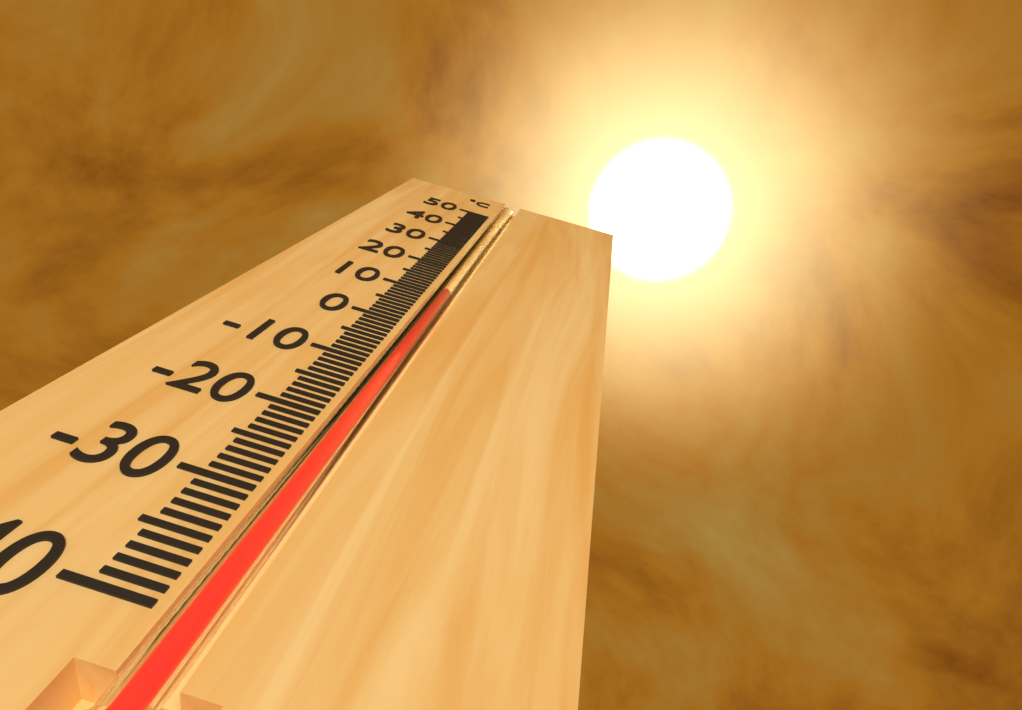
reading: 11 °C
